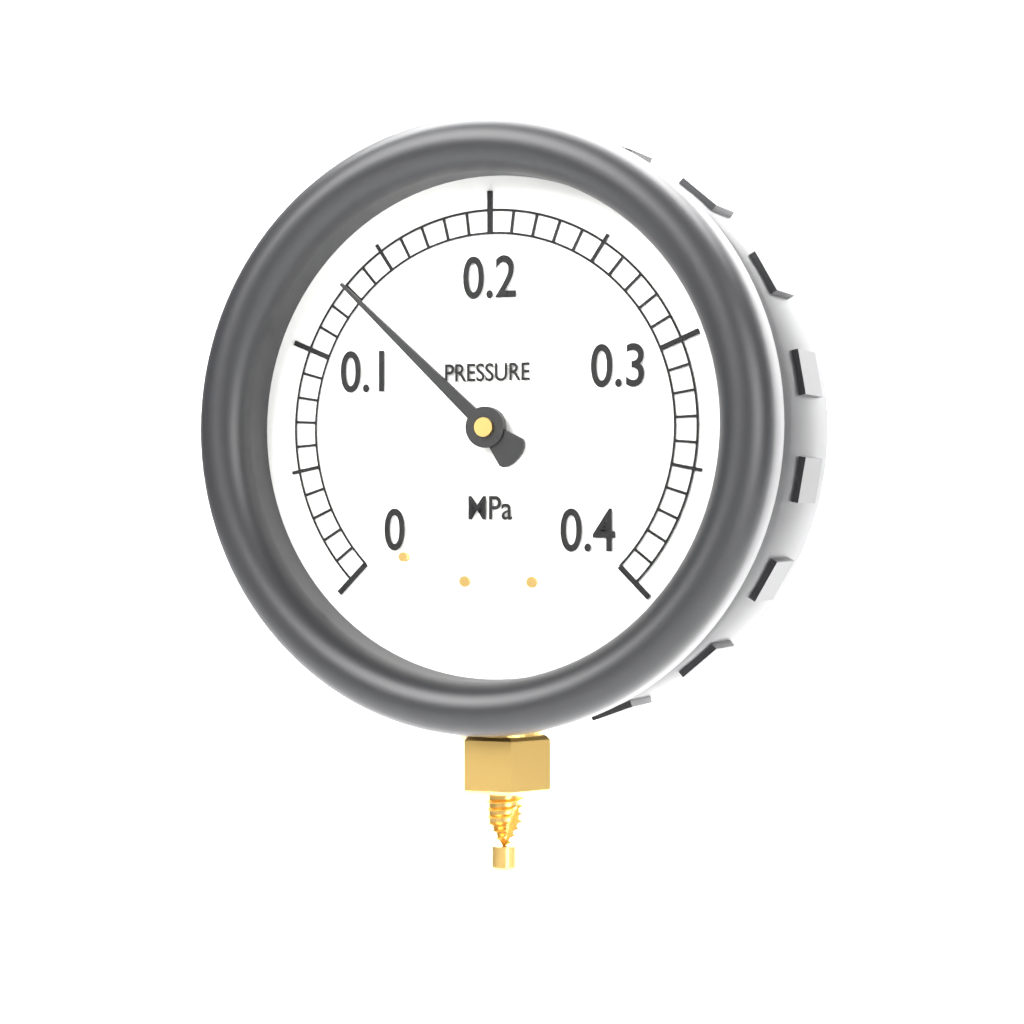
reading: 0.13 MPa
